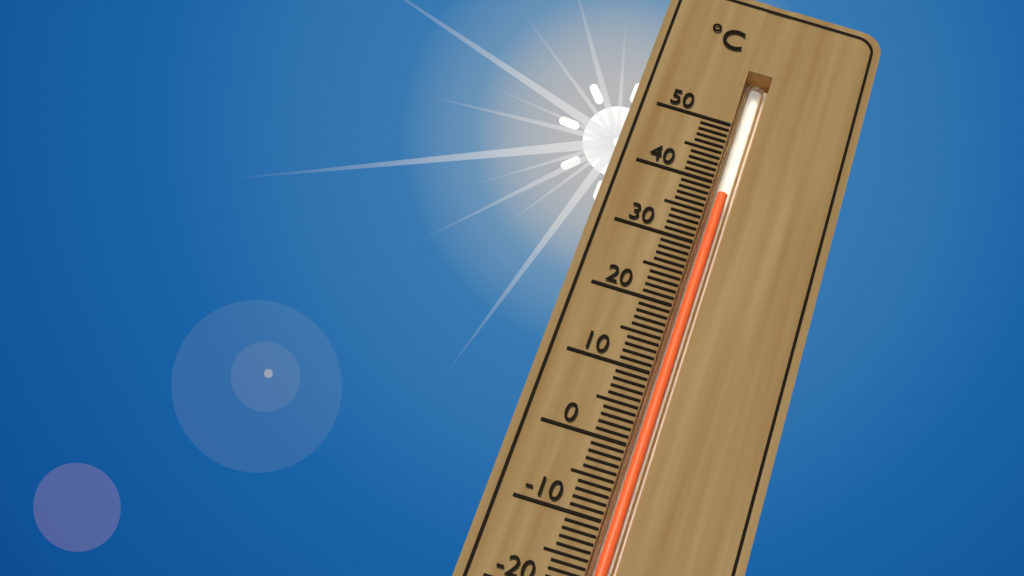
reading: 39 °C
